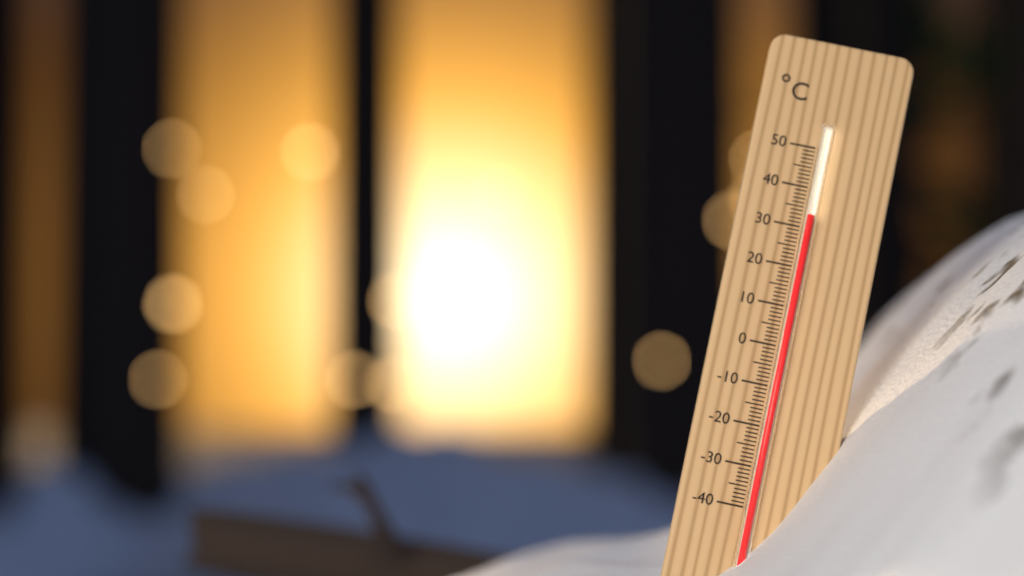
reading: 33 °C
